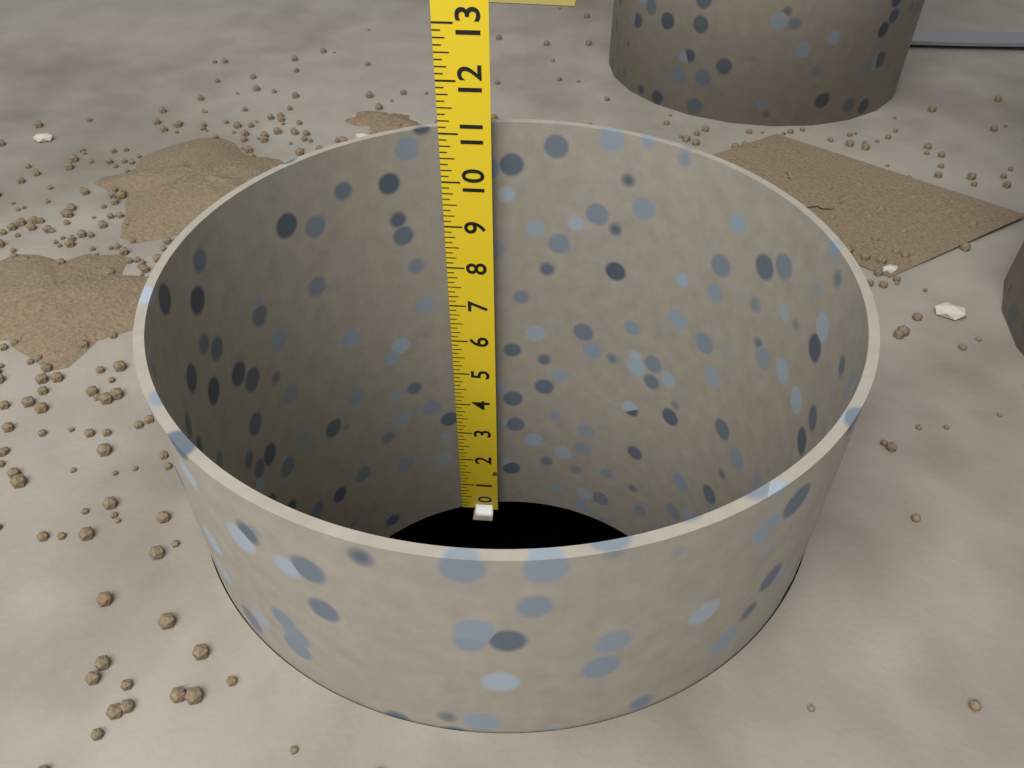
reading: 11.125 in
